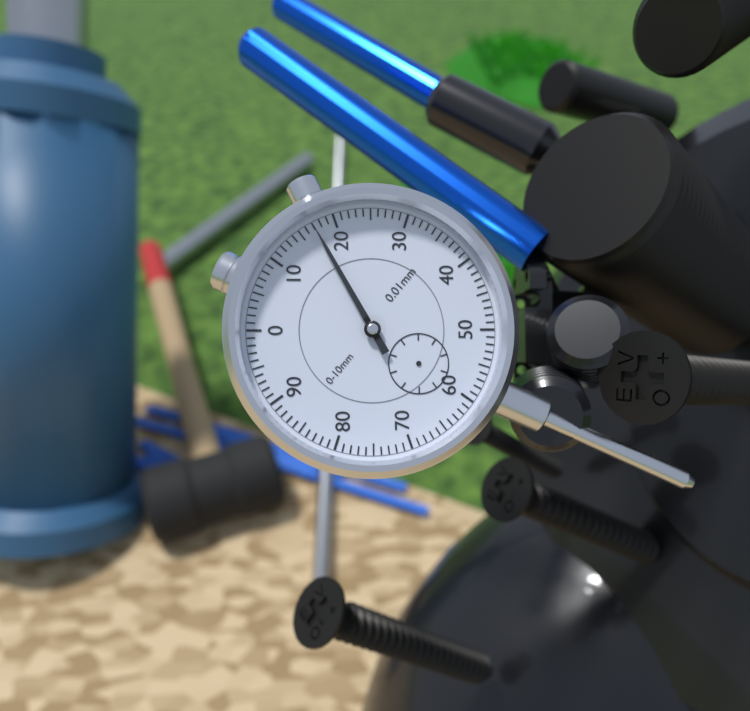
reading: 0.17 mm
